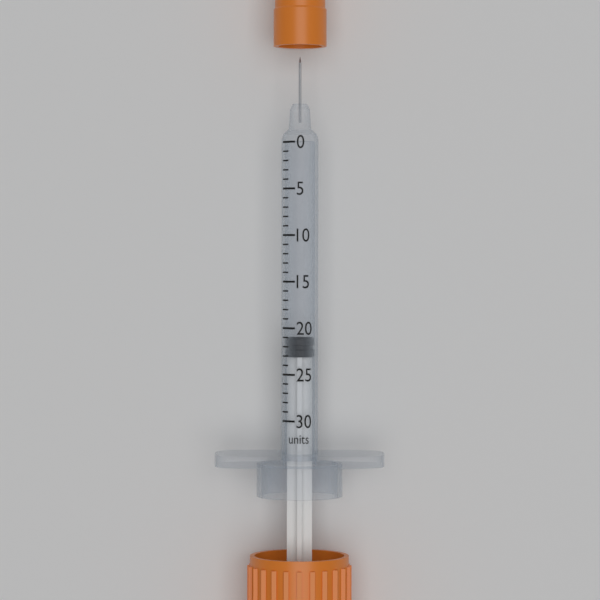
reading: 21 units
